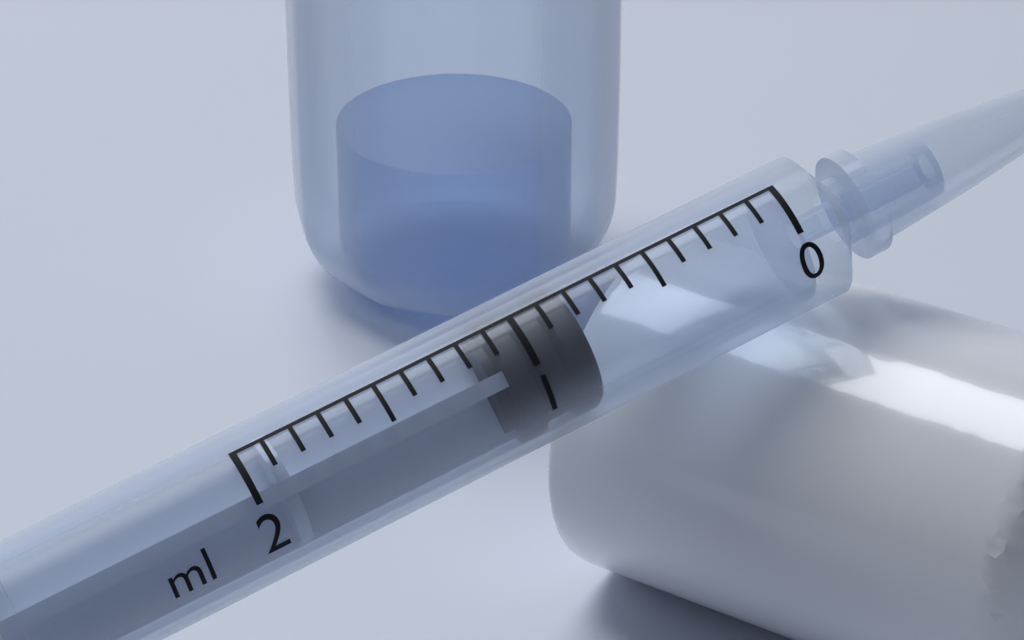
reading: 0.8 ml
